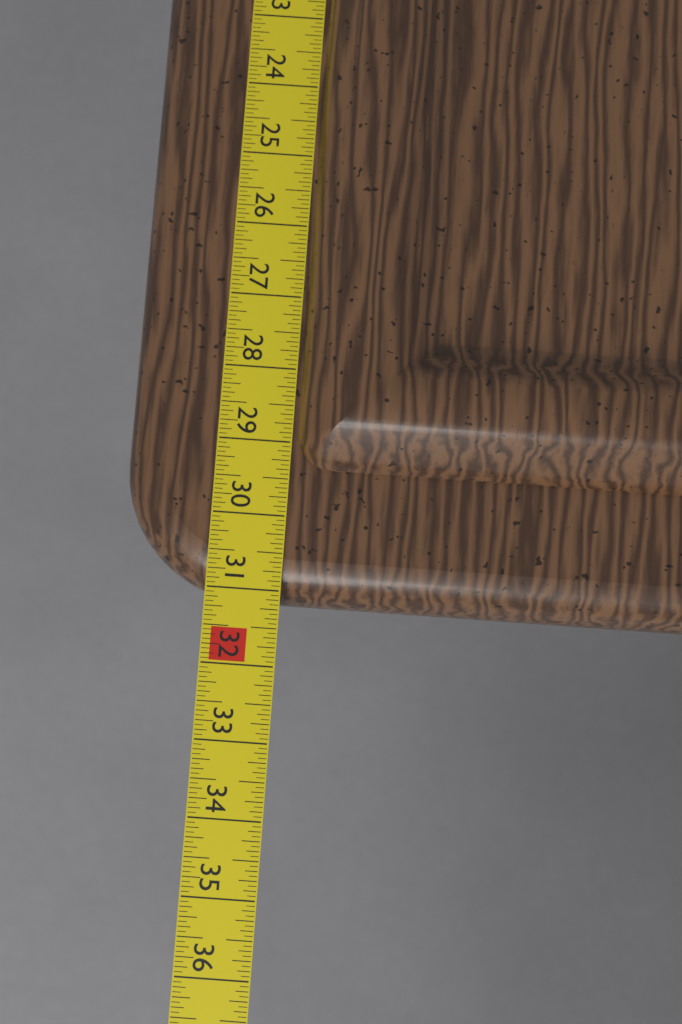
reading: 31.1250 in
